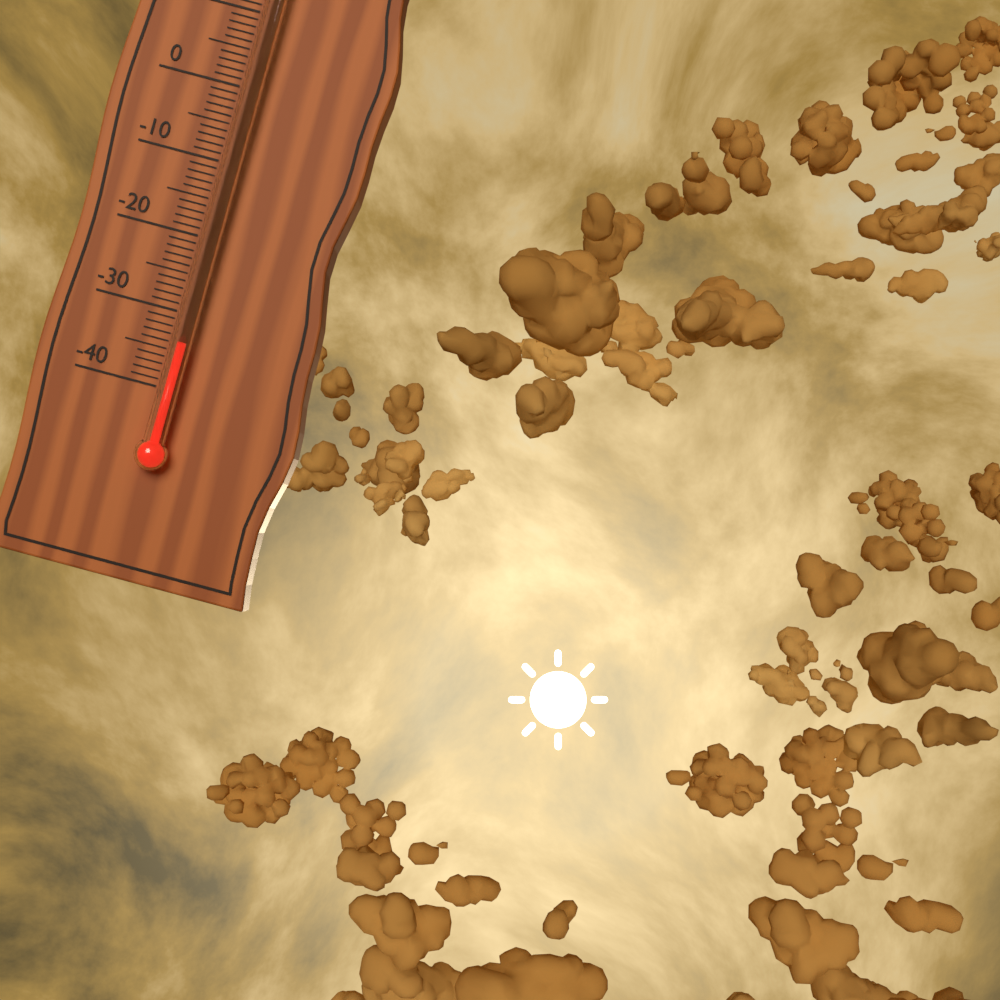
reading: -34 °C
